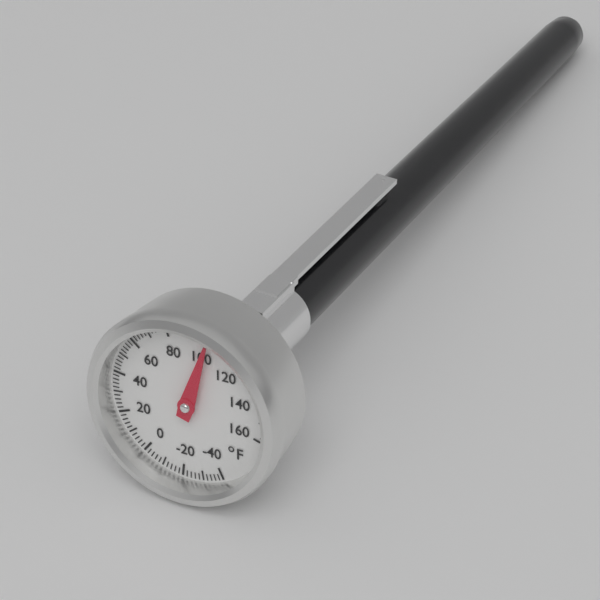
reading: 102 °F
